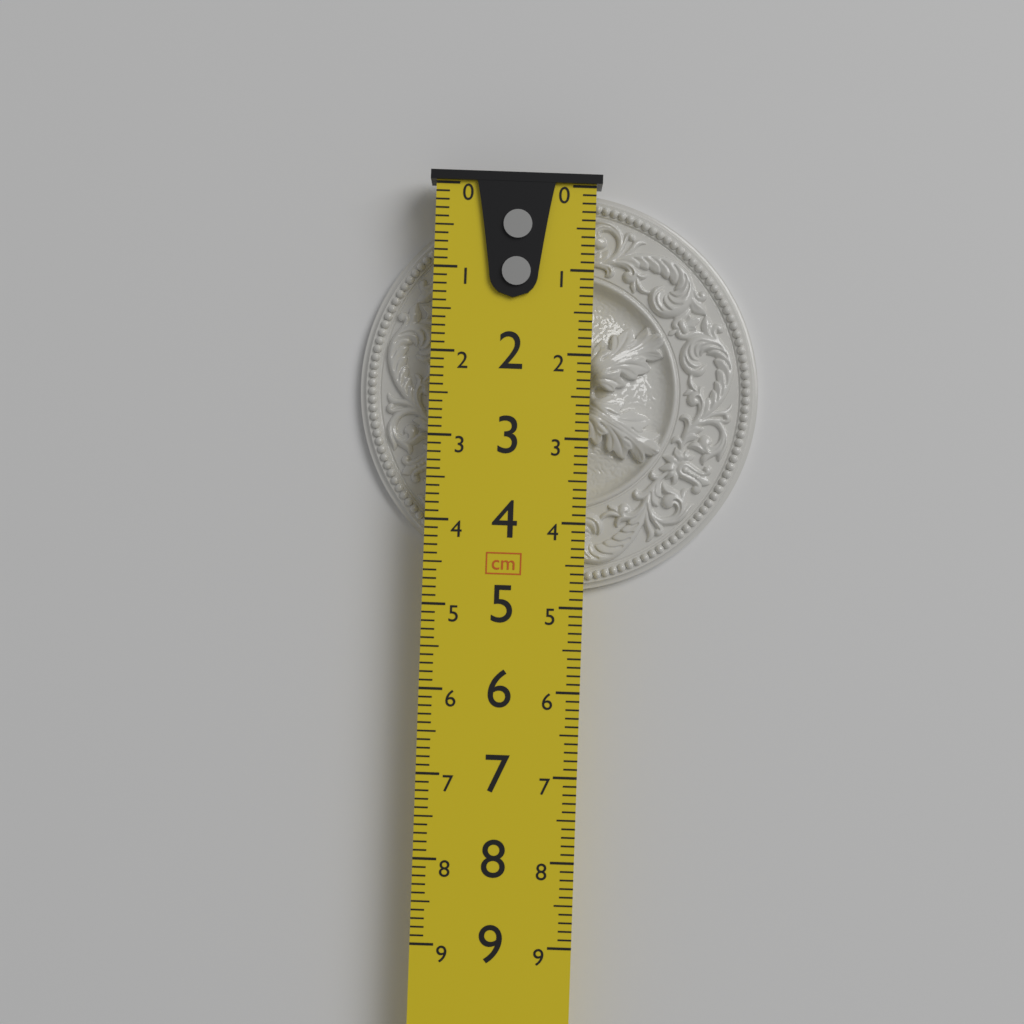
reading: 4.8 cm
